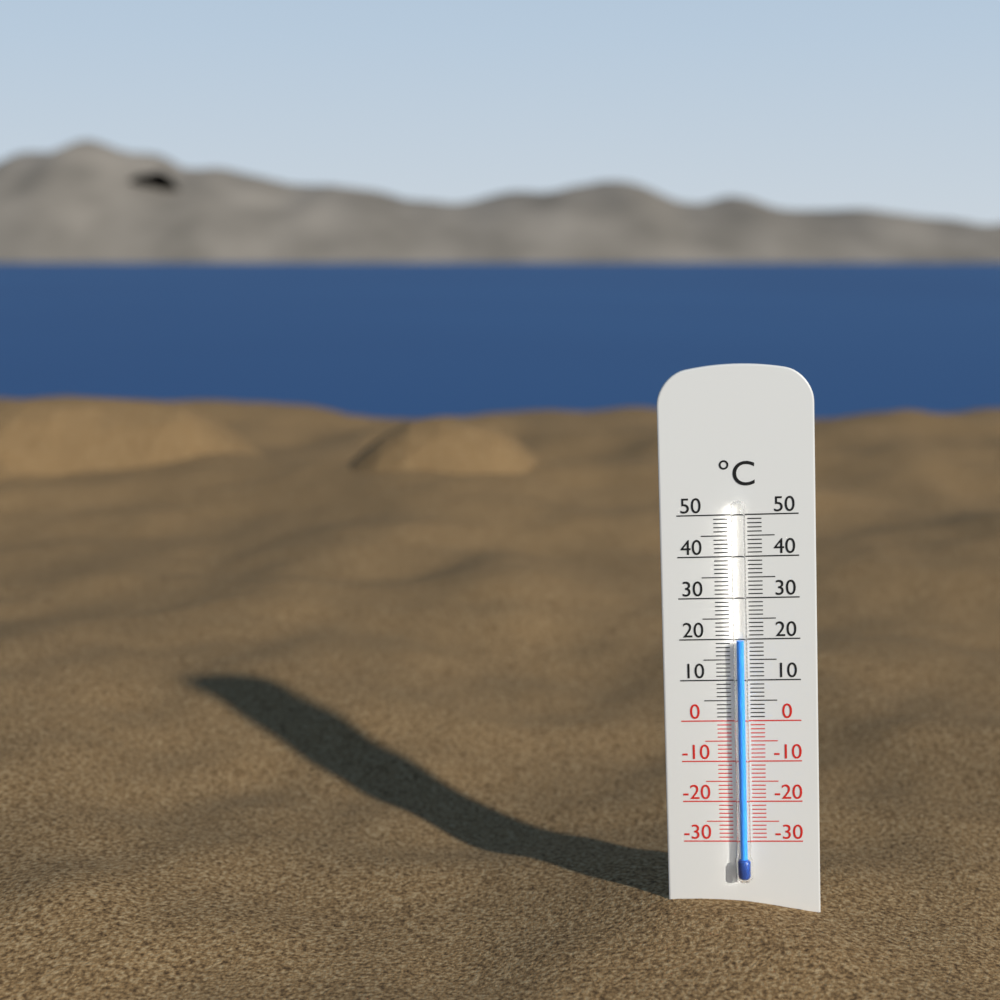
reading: 20 °C
